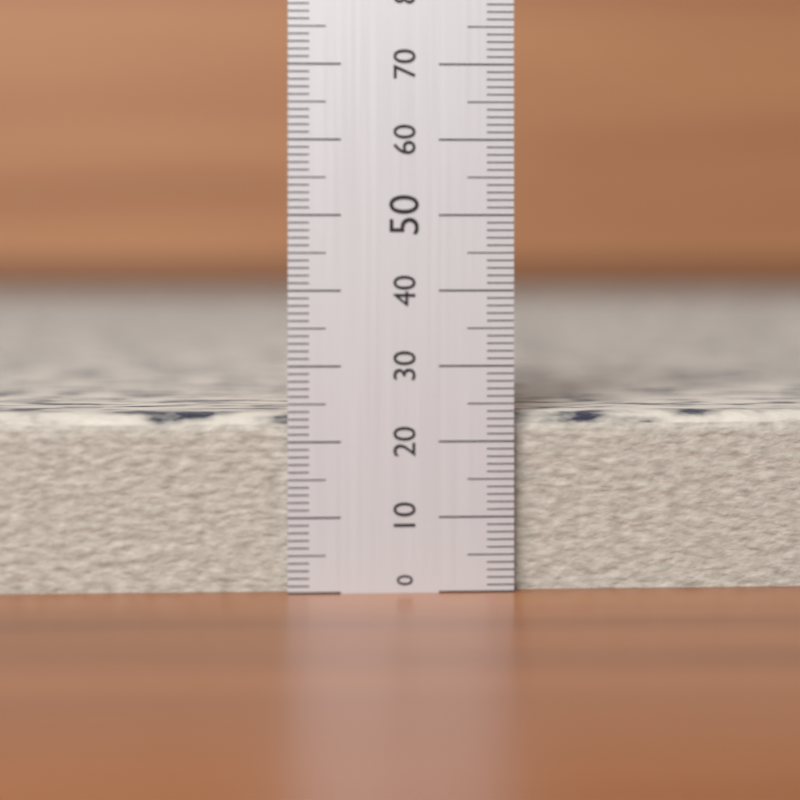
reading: 24 (no unit)
